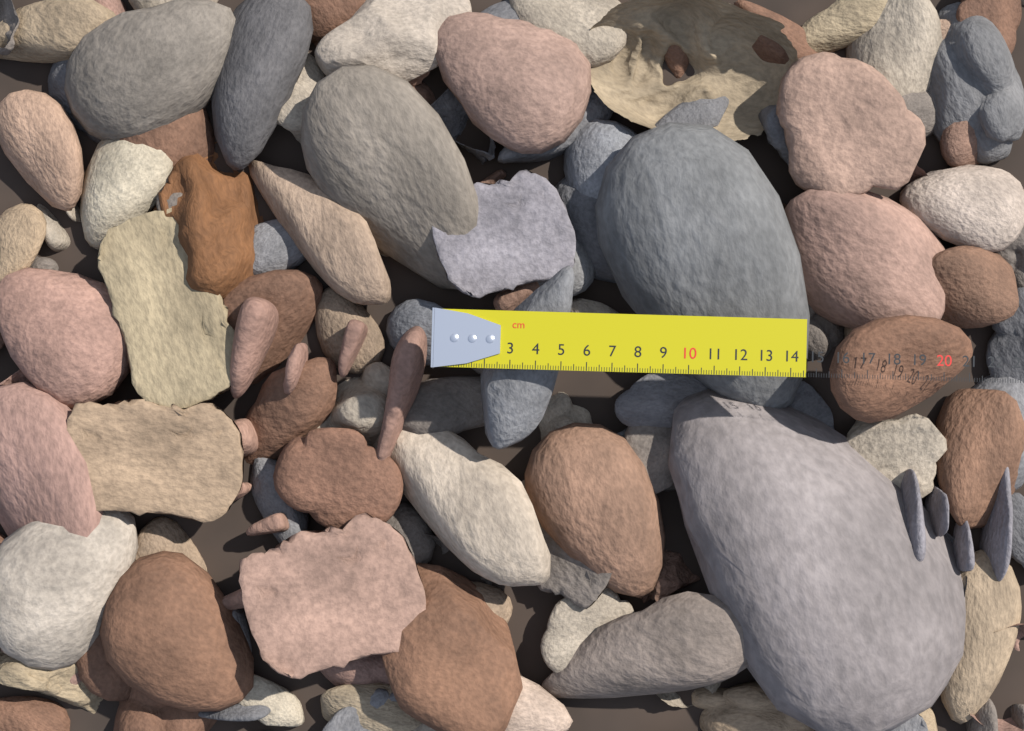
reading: 14.6 cm
